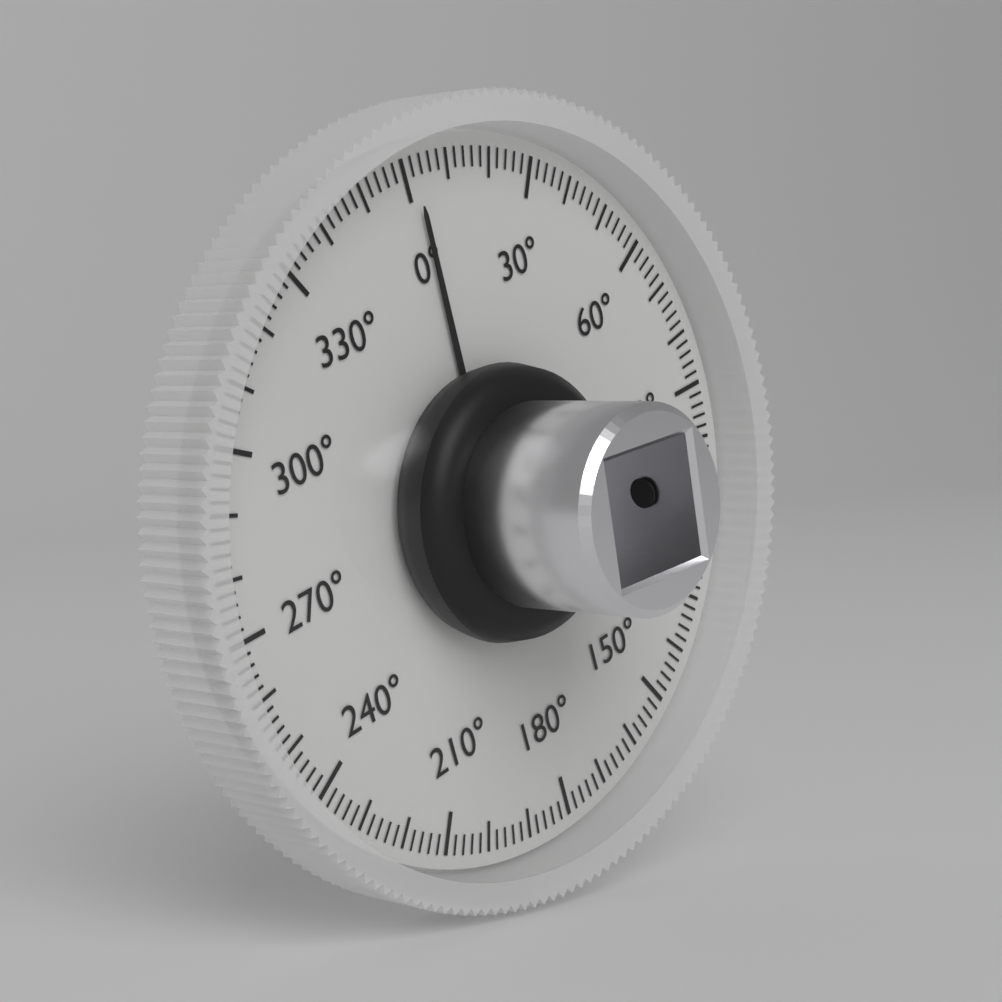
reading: 2 °
